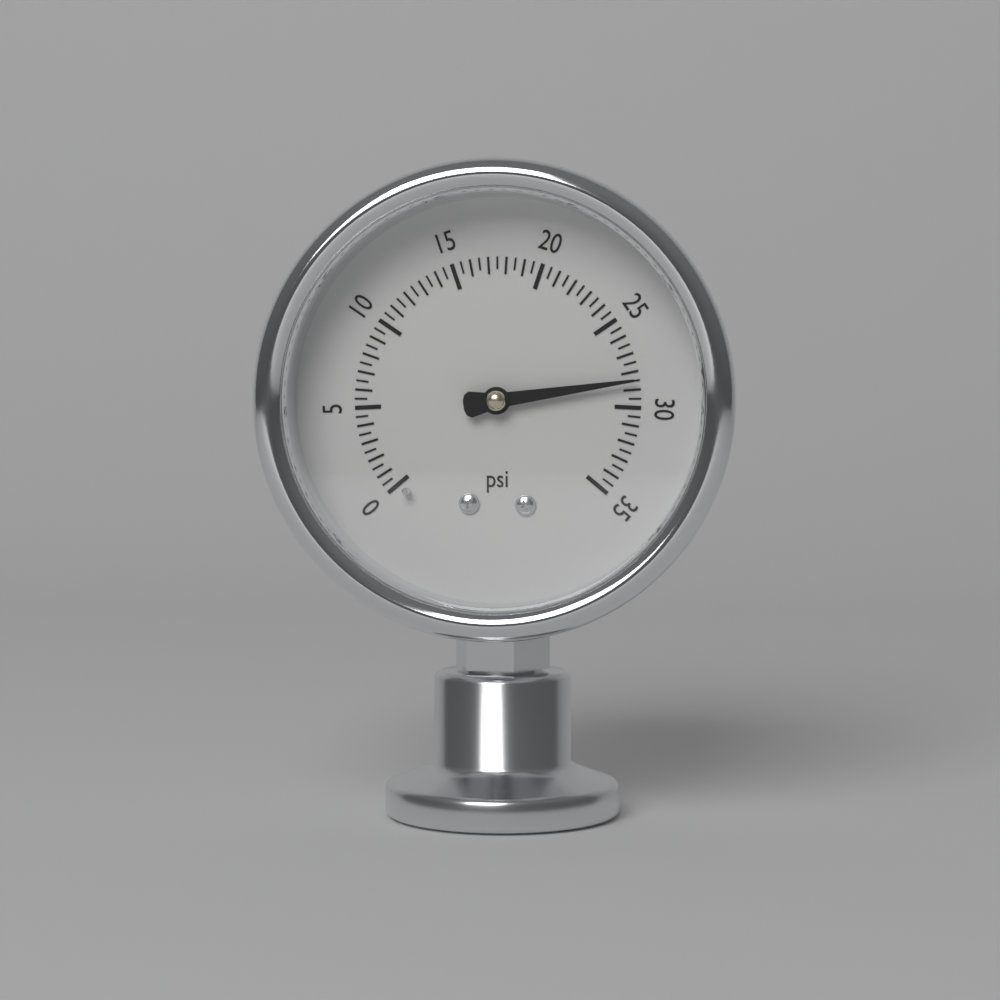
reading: 28.5 psi
